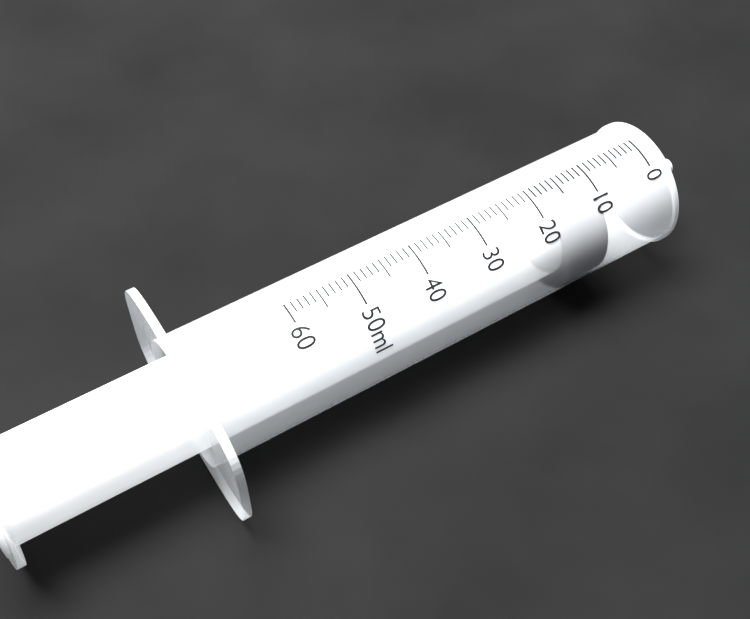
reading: 10 ml
